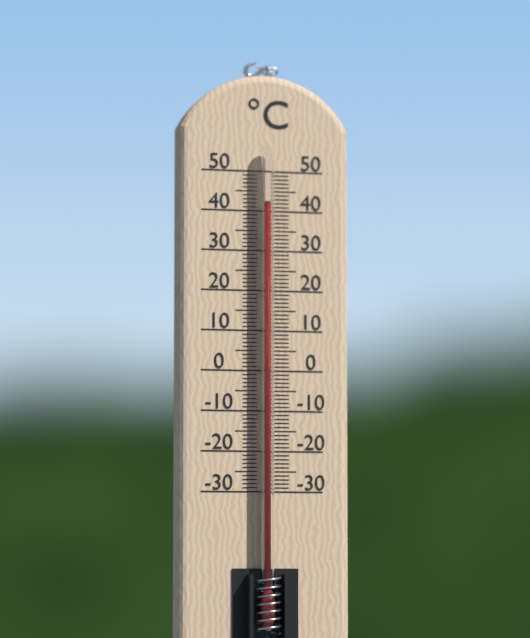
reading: 42 °C
